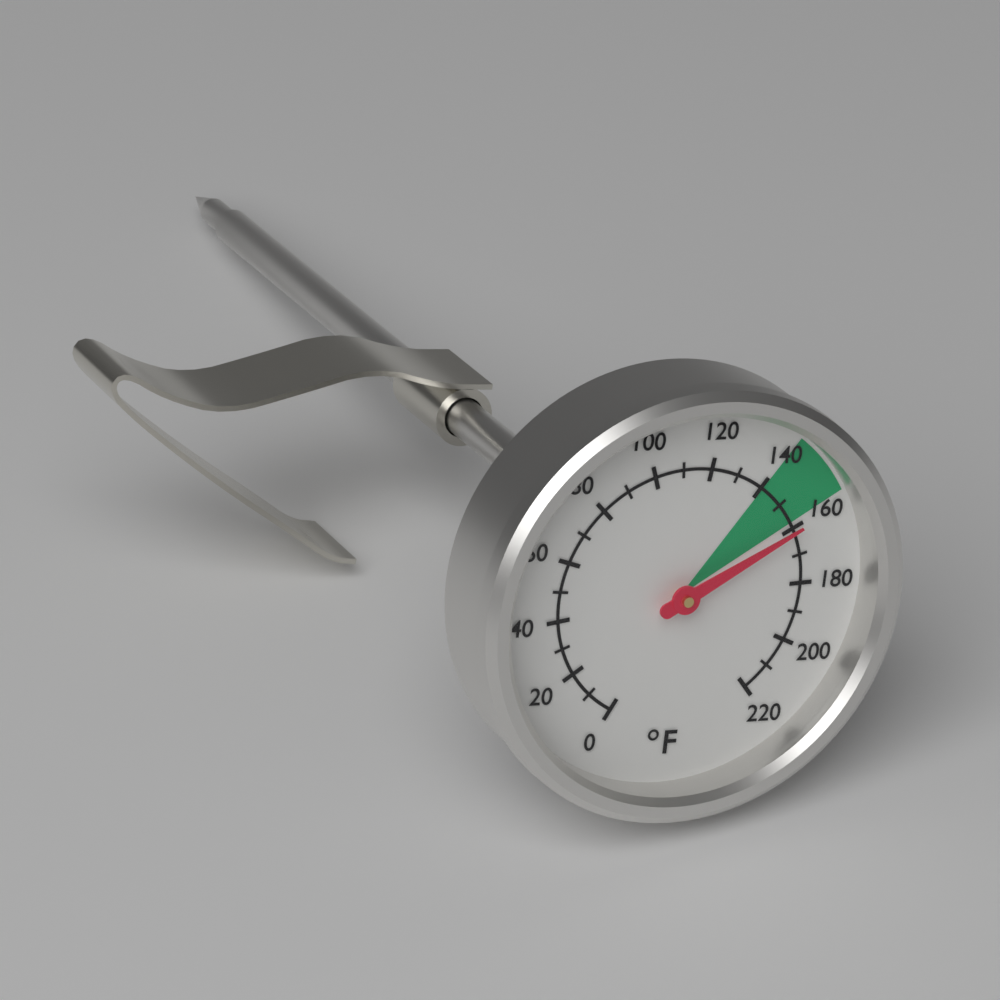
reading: 160 °F
